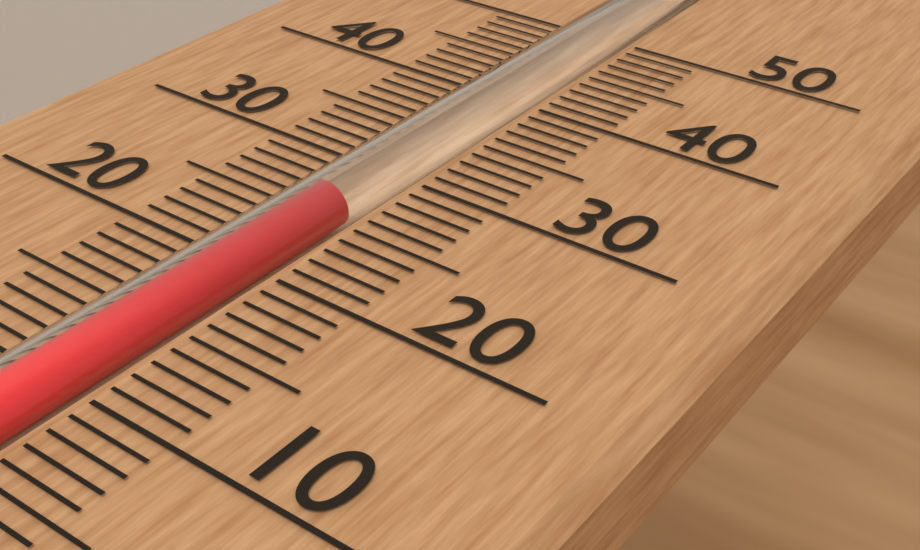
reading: 26 (no unit)
